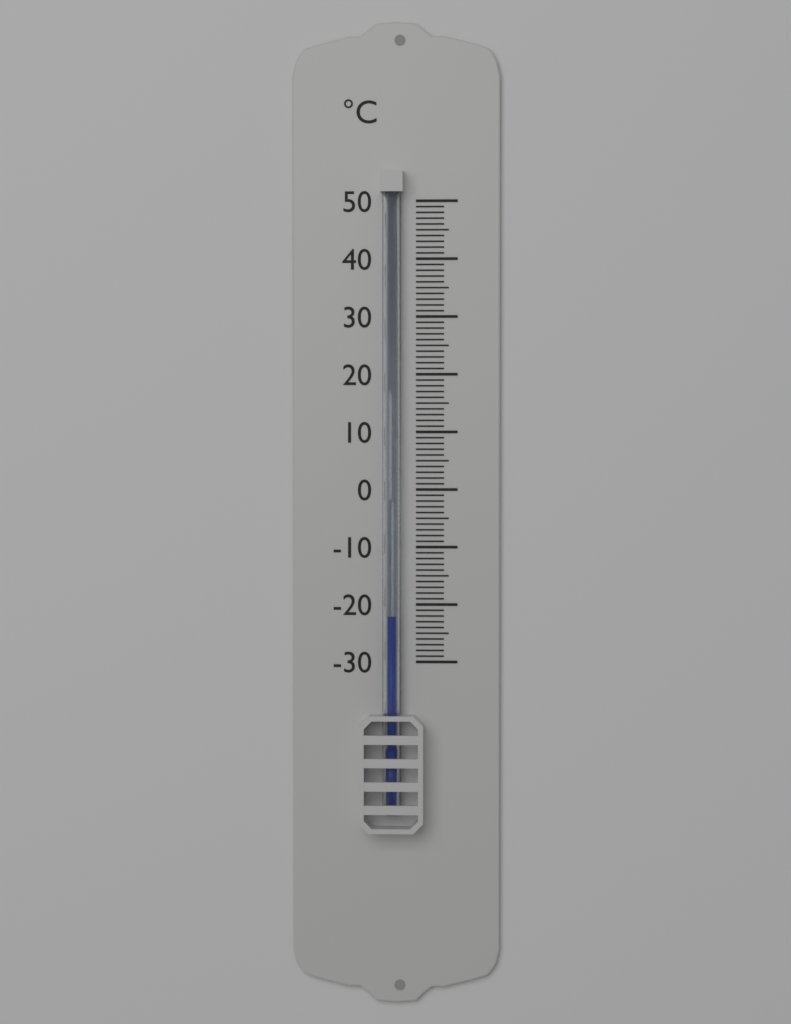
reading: -22 °C
